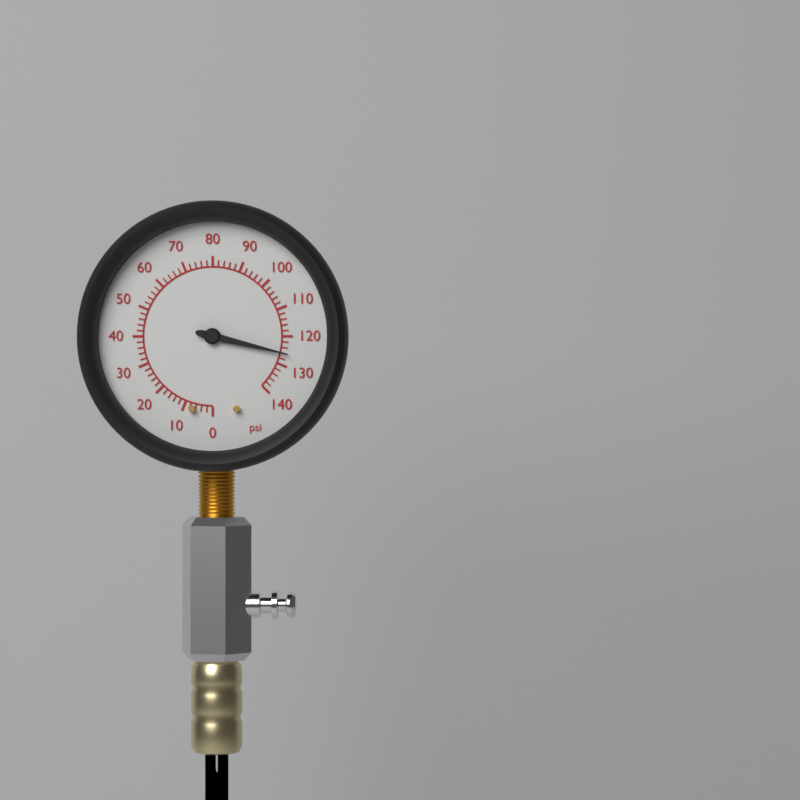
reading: 126 psi
